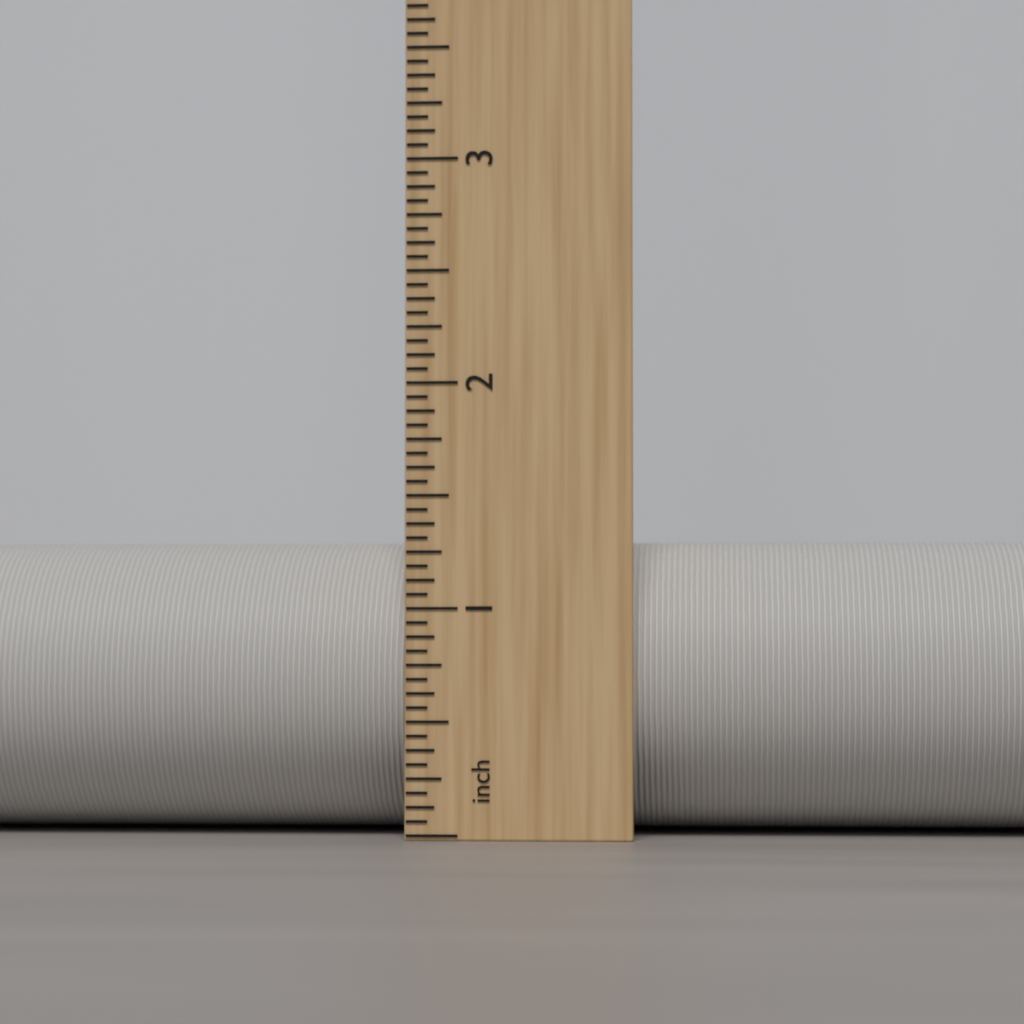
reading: 1.3125 inch
